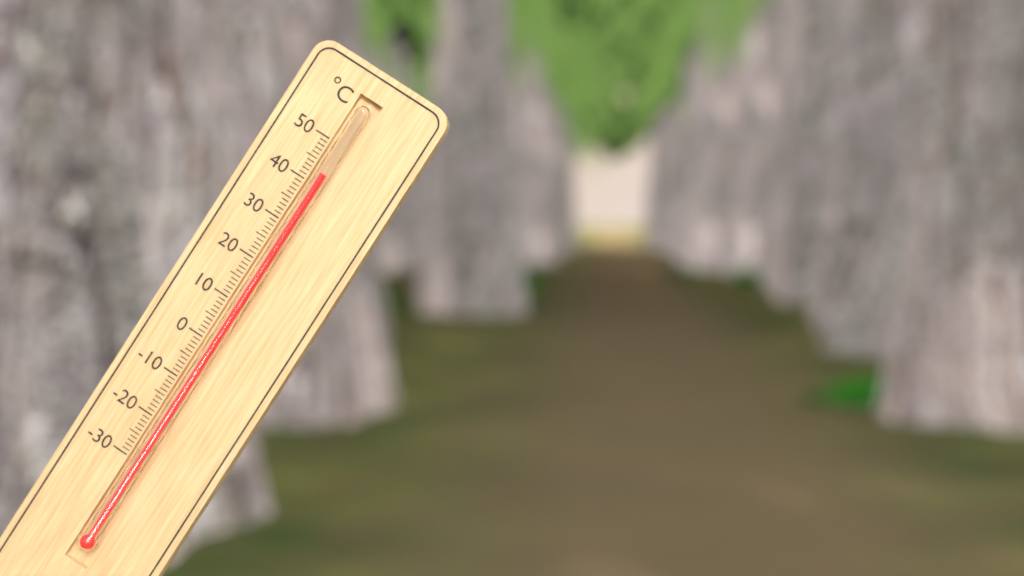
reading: 43 °C
